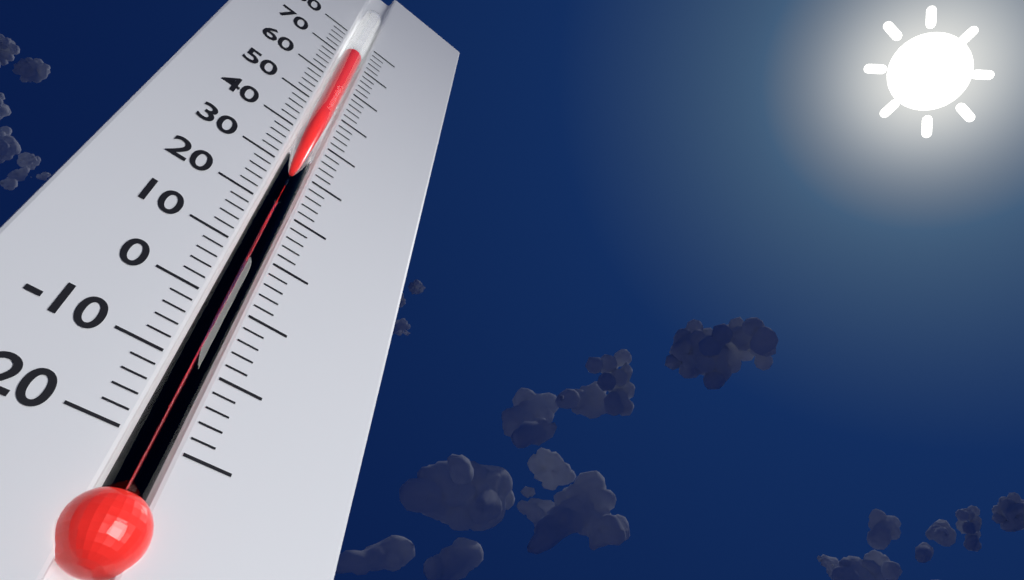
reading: 72 (no unit)
